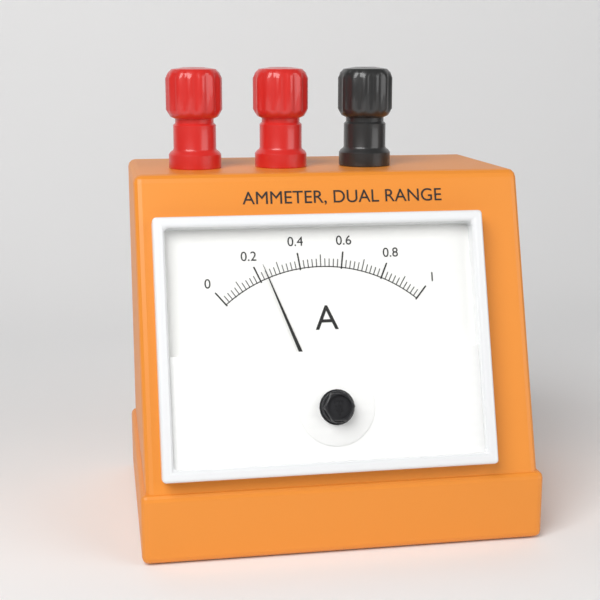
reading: 0.24 A
